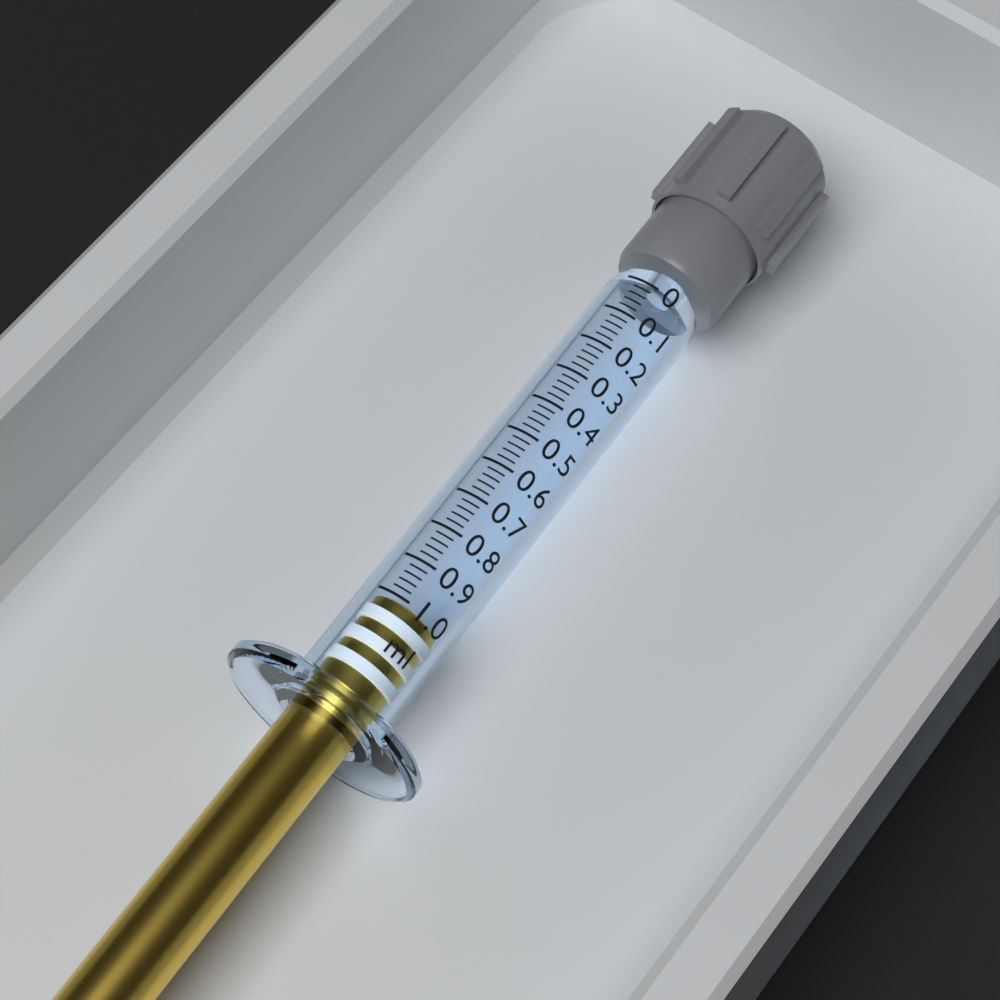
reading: 1.00 ml
